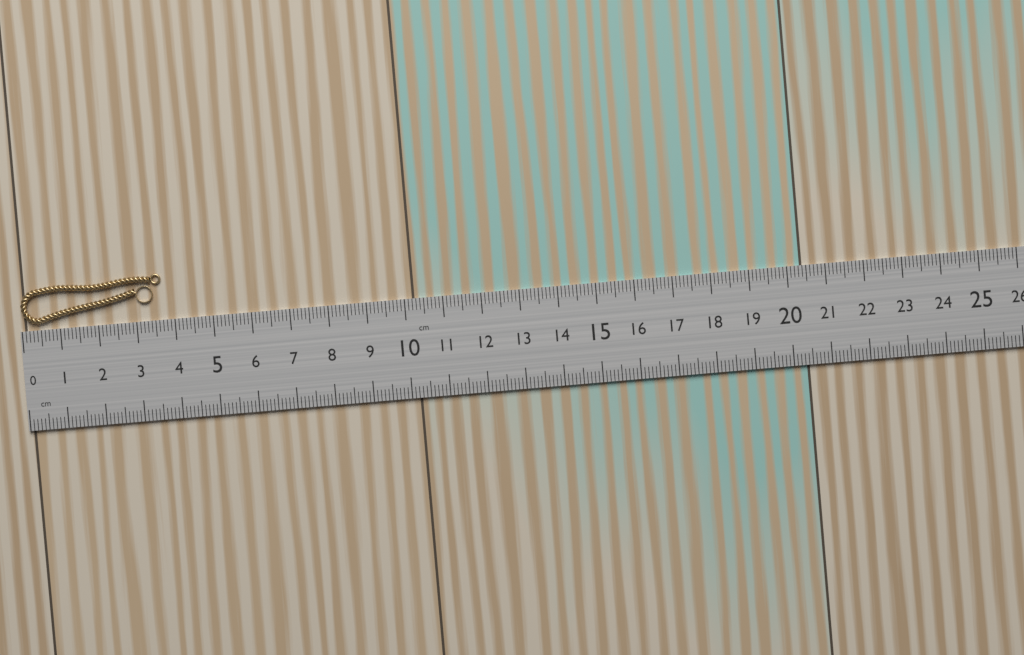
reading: 3.7 cm
